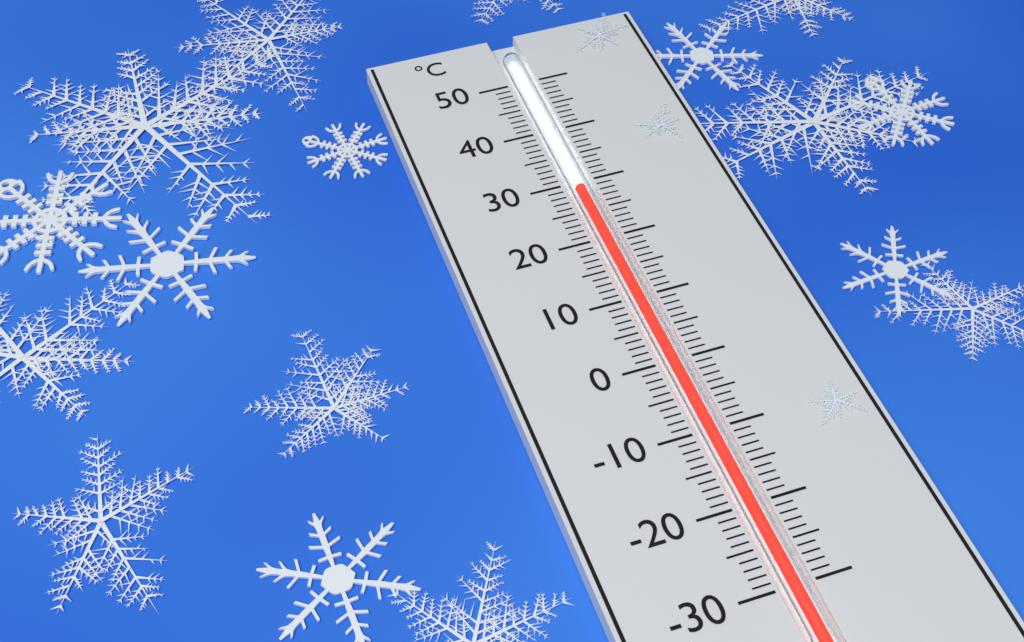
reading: 29 °C
